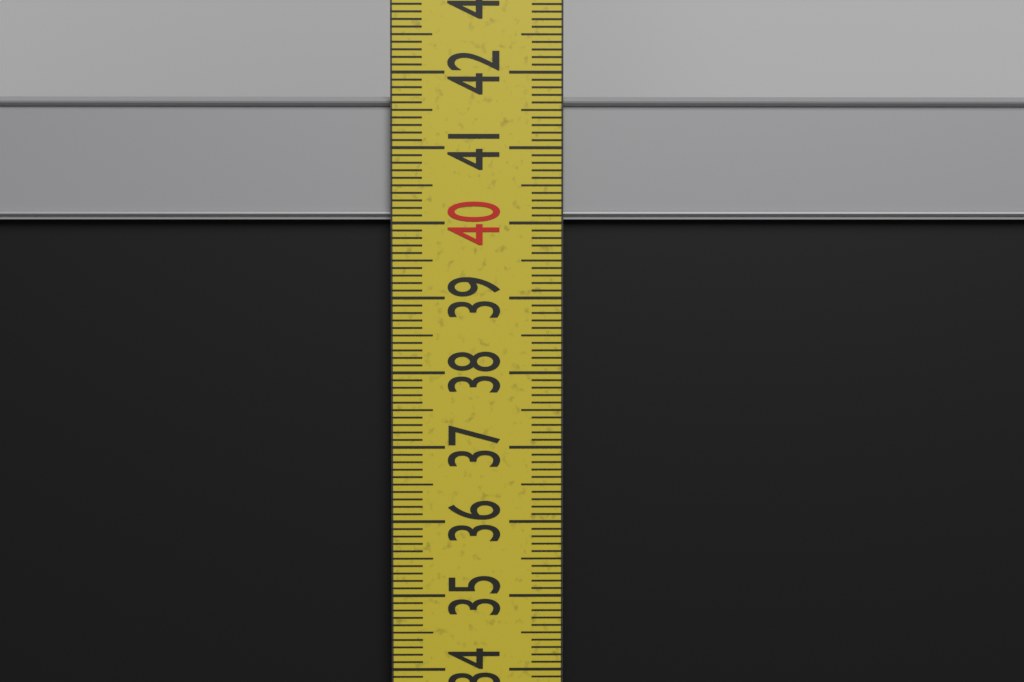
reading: 41.7 cm
